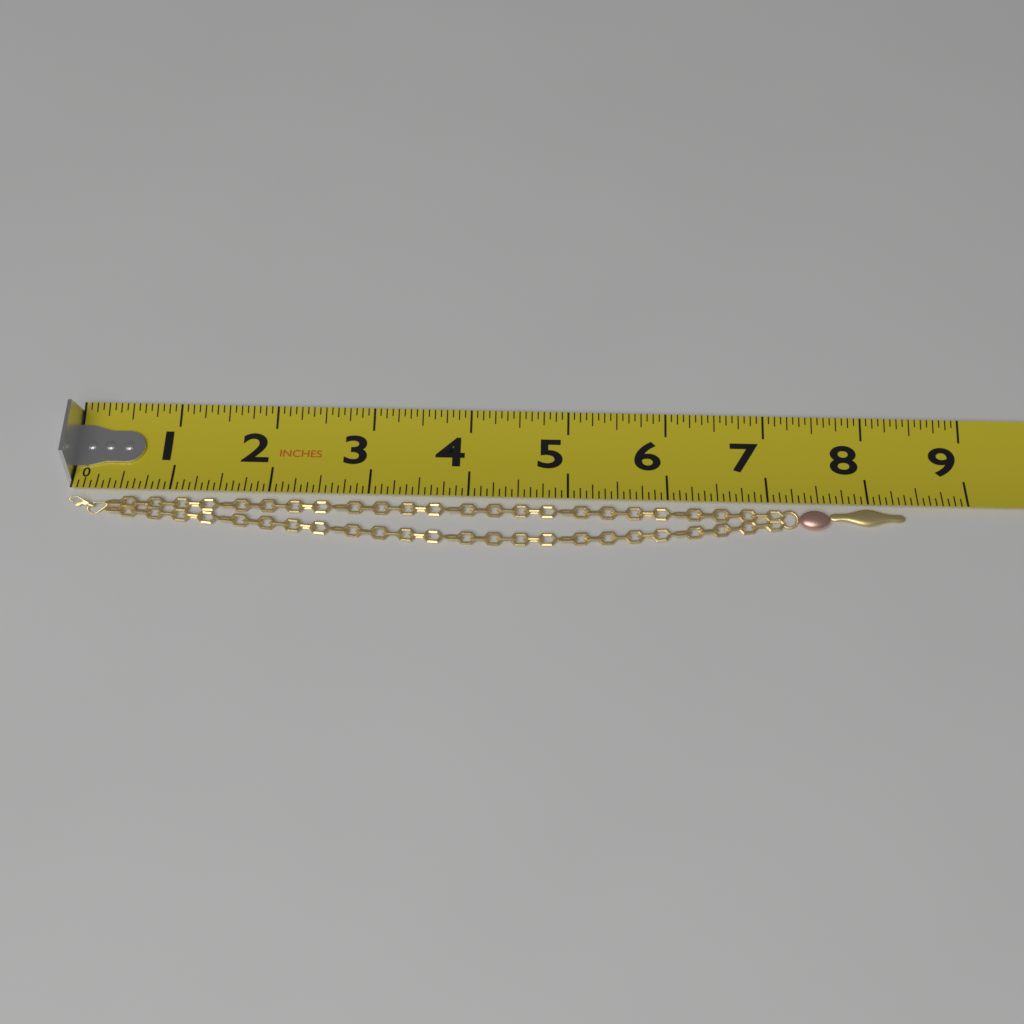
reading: 8.3750 in
